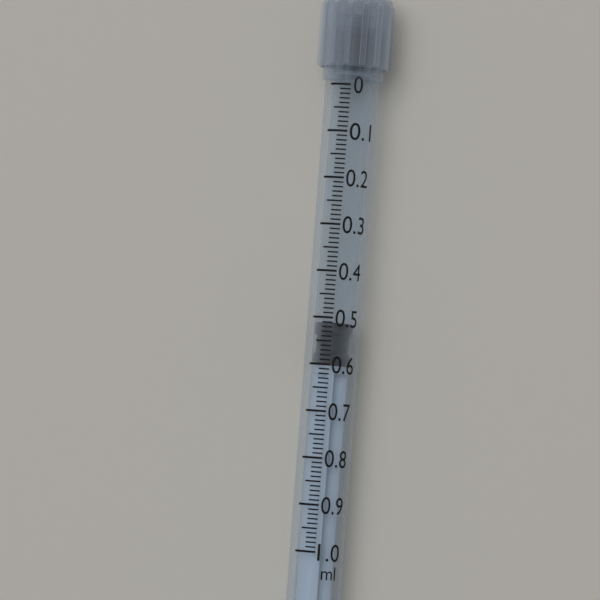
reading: 0.51 ml
